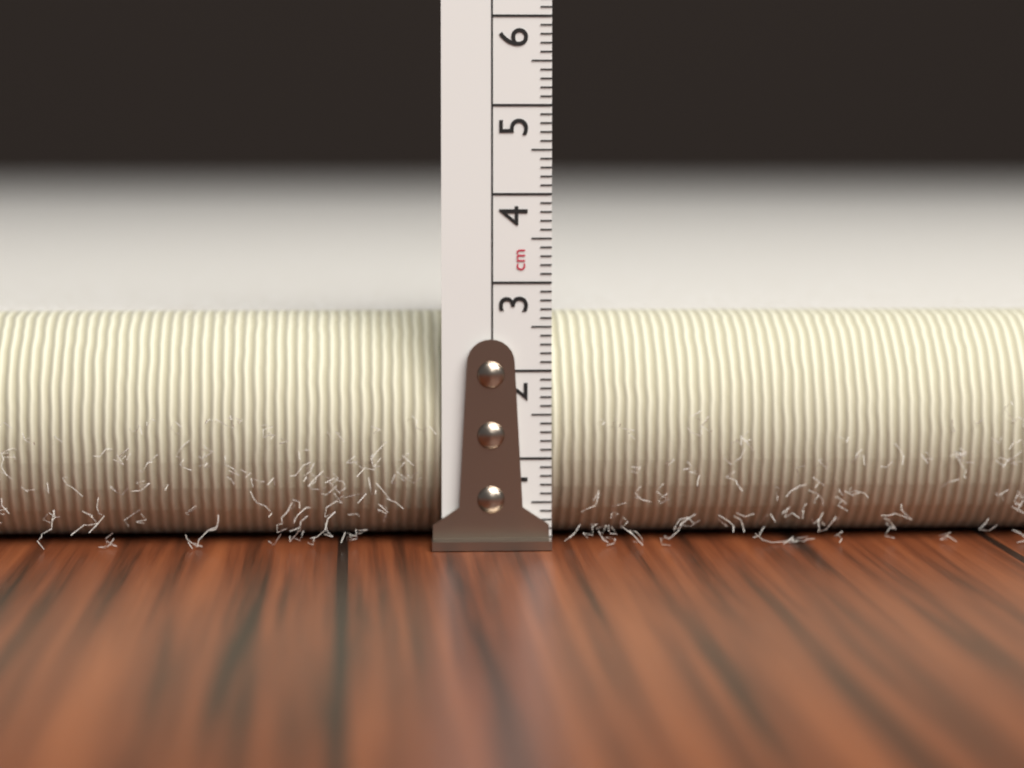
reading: 2.6 cm
